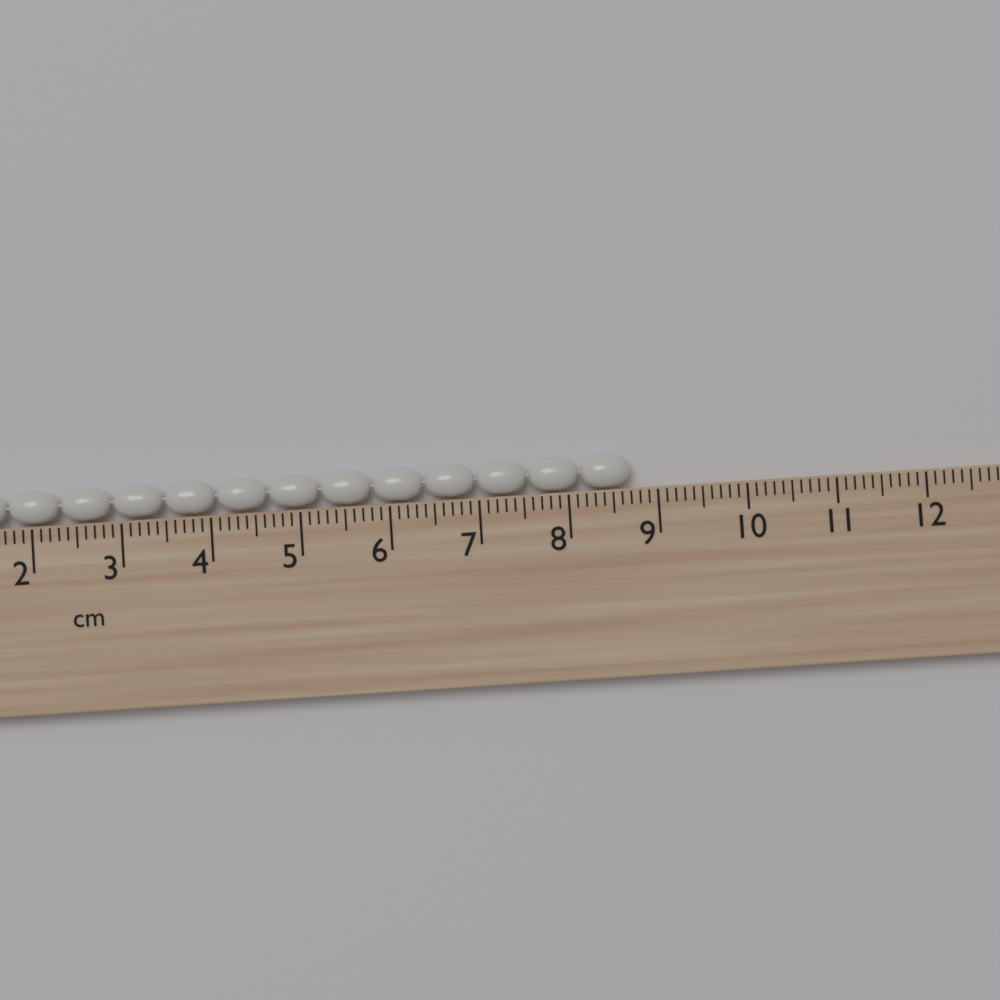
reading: 8.7 cm
